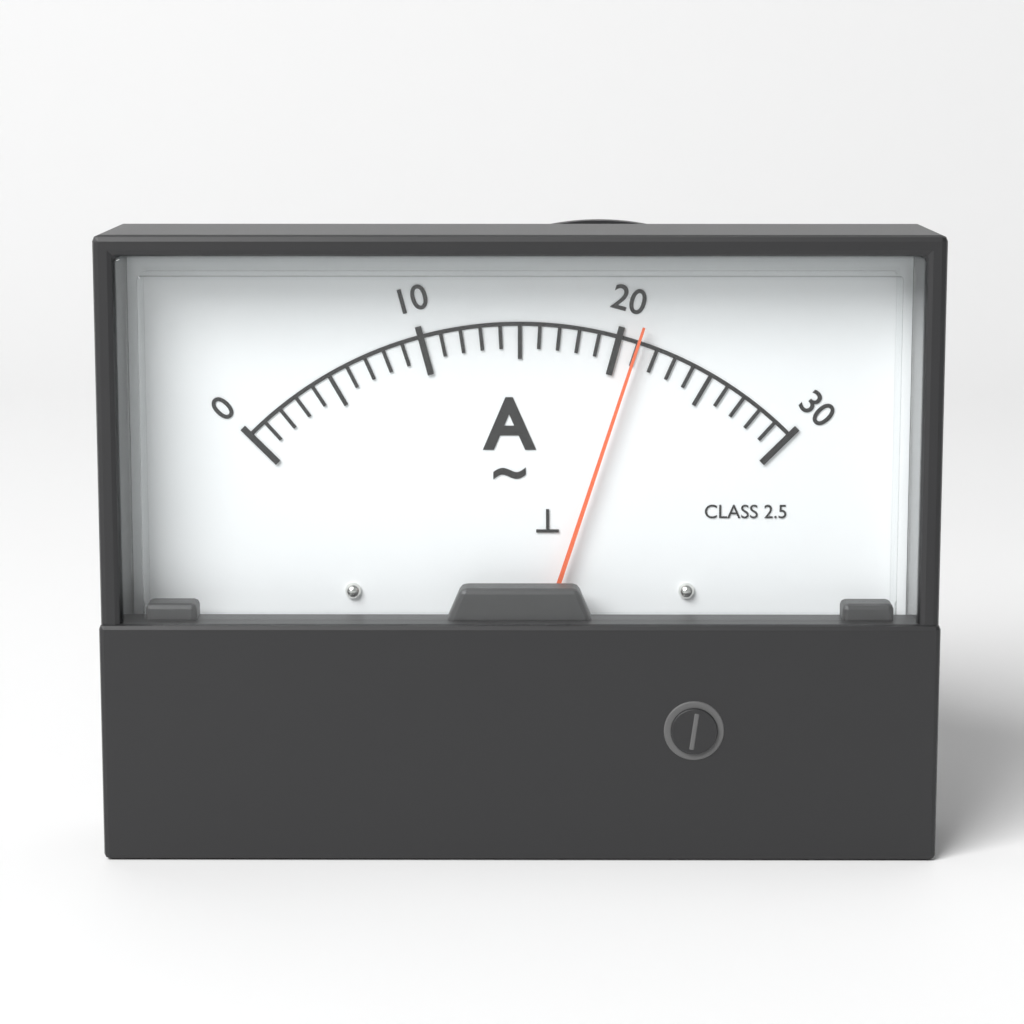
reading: 21 A
